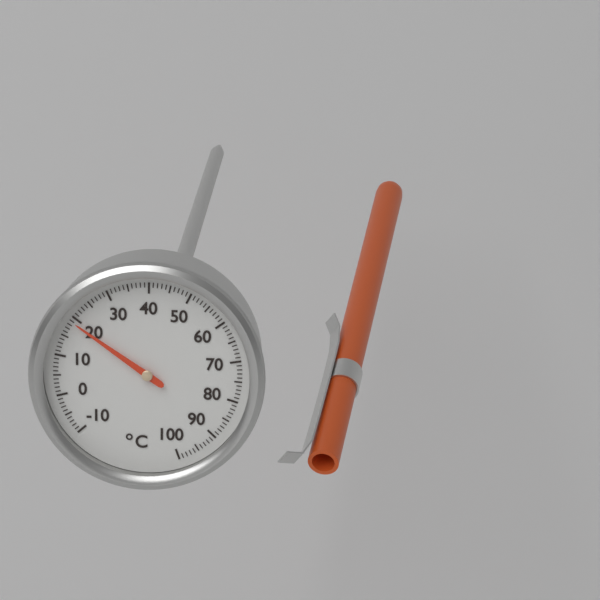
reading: 19 °C
